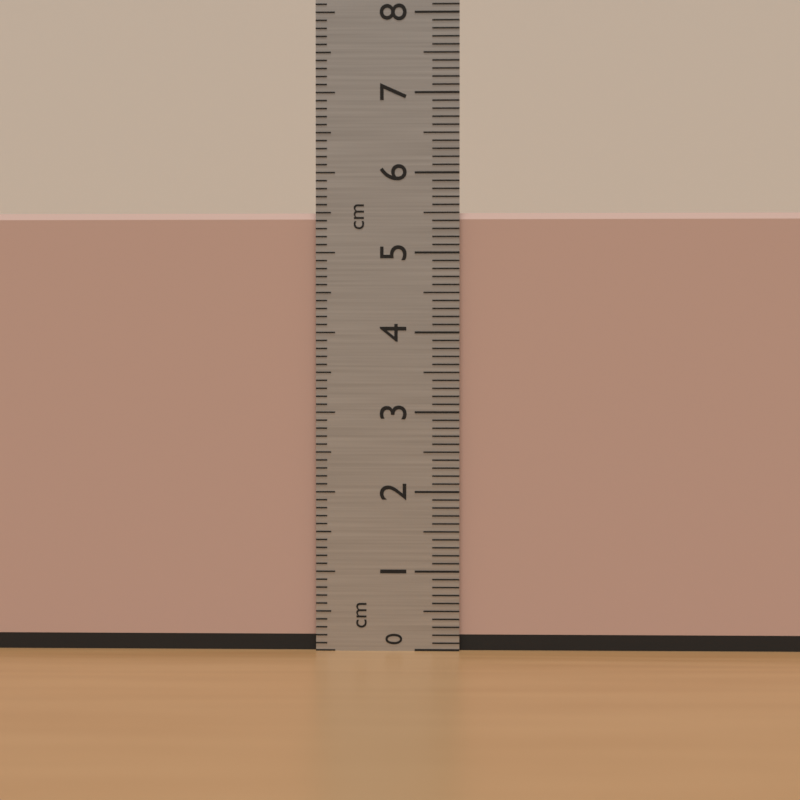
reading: 5.5 cm
